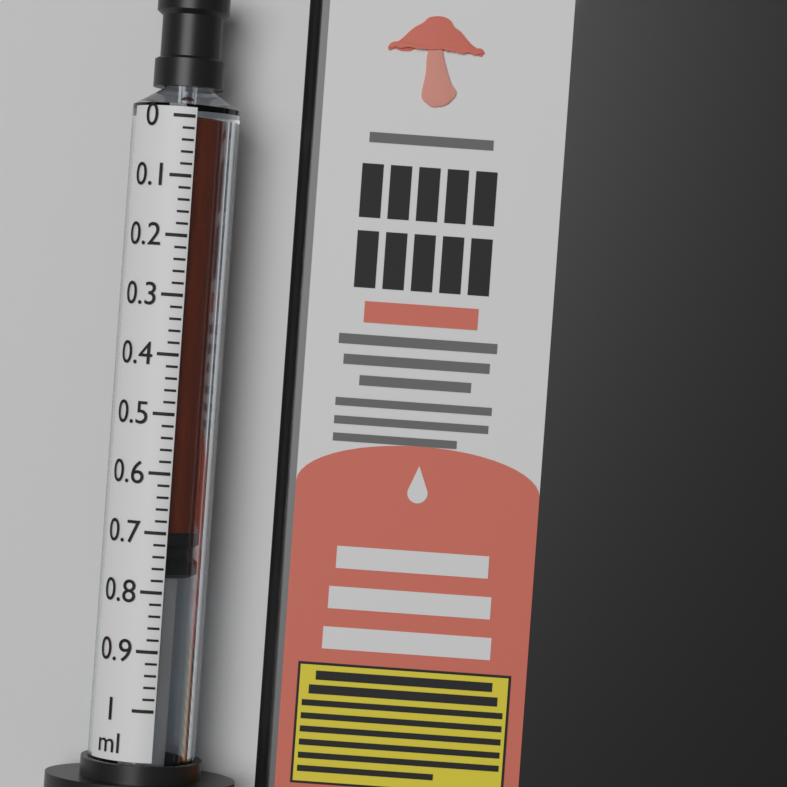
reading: 0.70 ml
